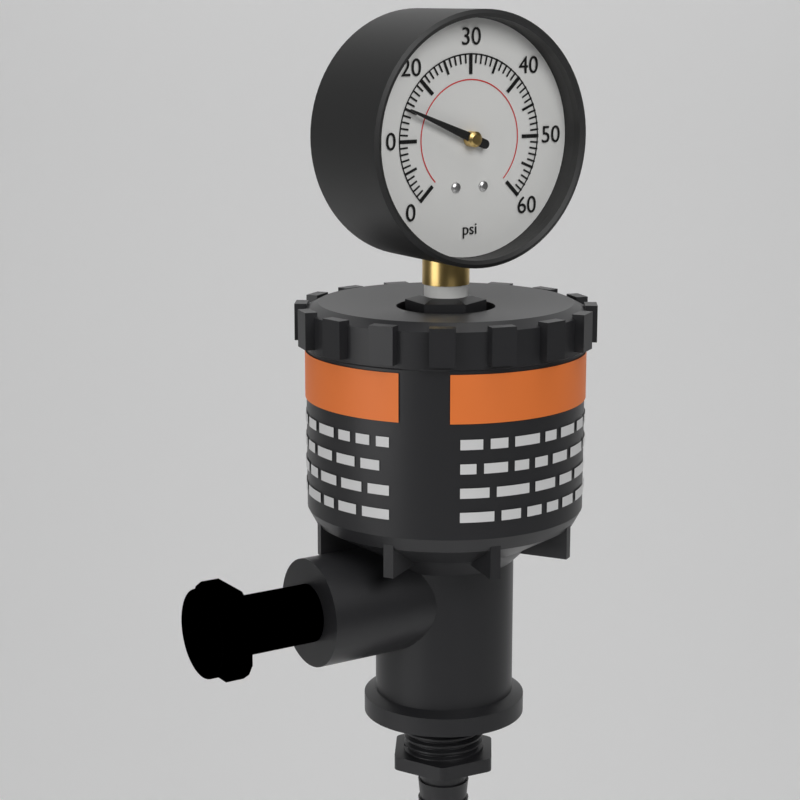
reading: 15 psi
